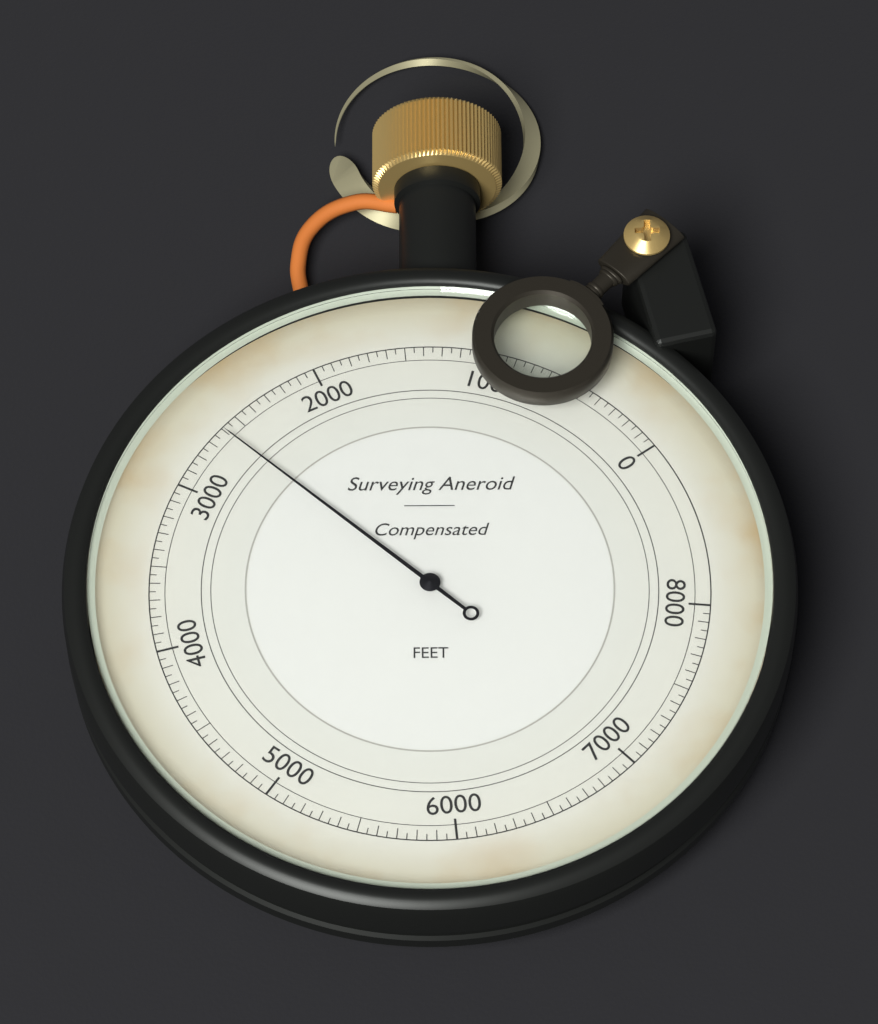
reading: 2600 ft
